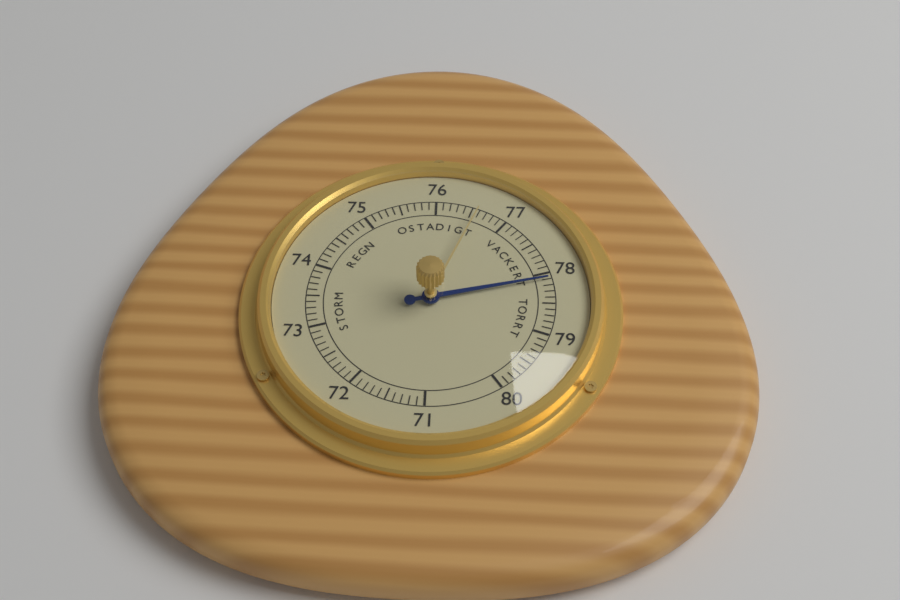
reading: 78.1 (no unit)
